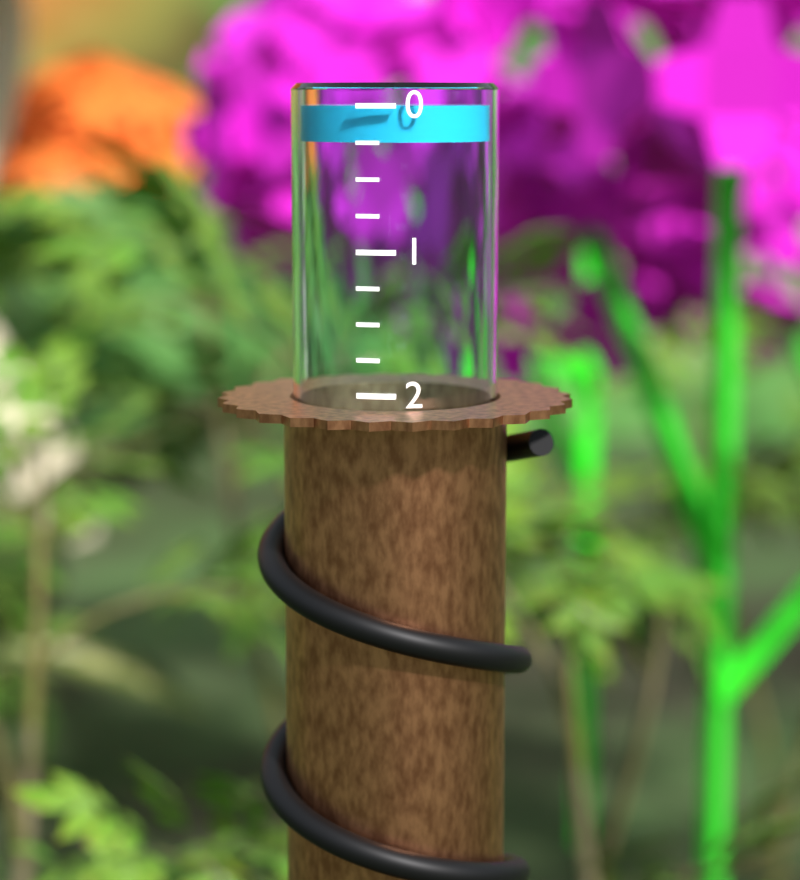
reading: 0.25 (no unit)
